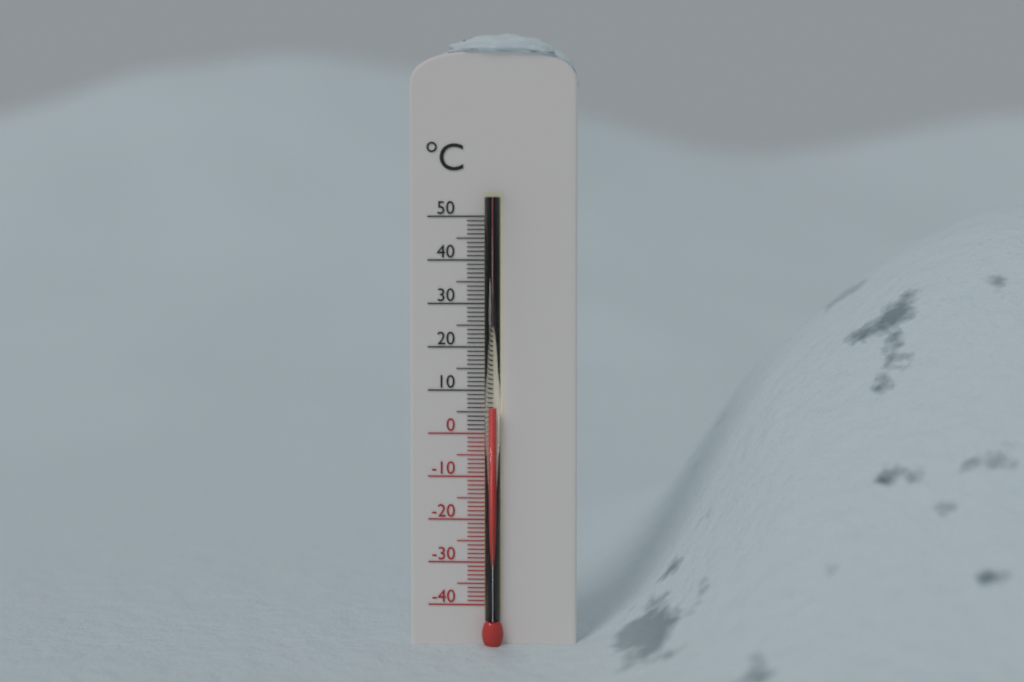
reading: 6 °C
